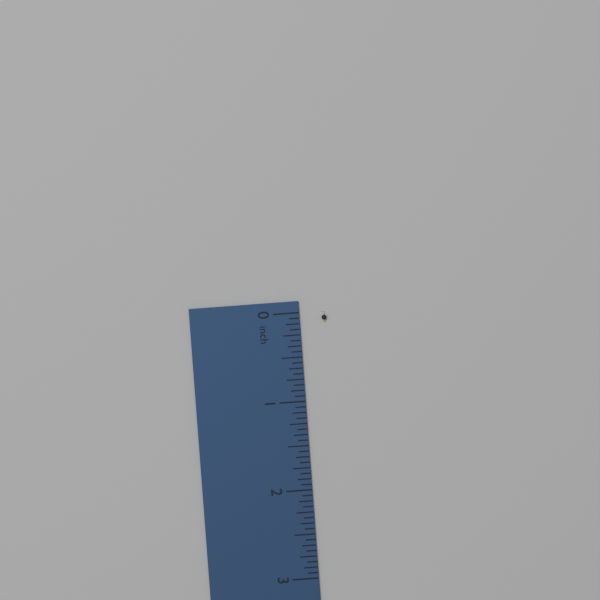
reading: 0.1250 inch
